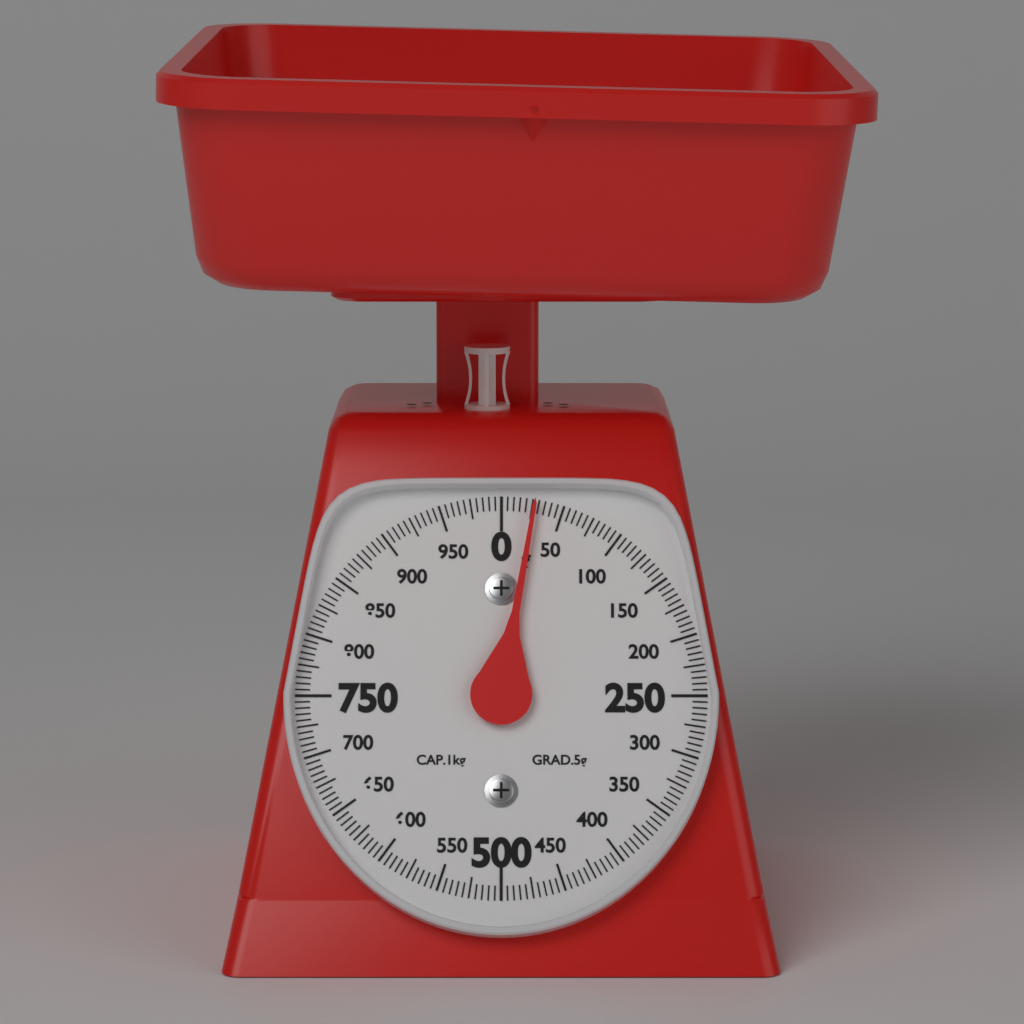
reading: 27 g
